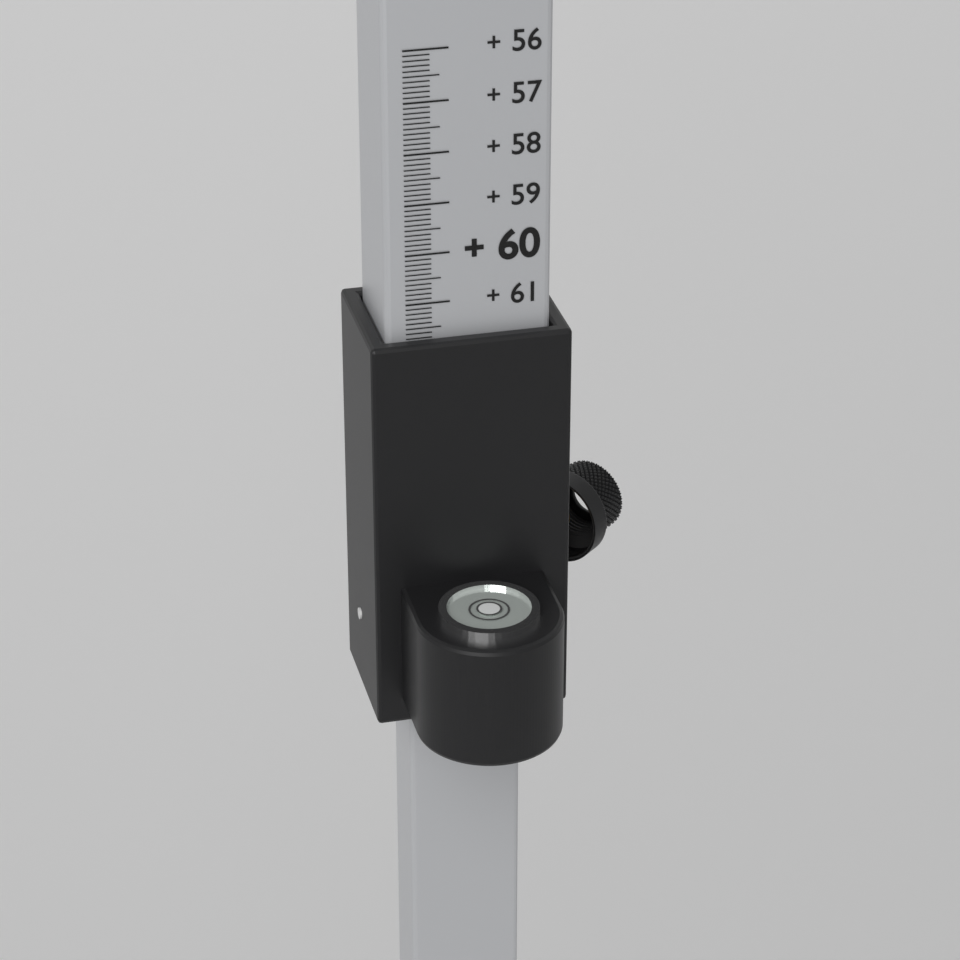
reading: 61.7 (no unit)
